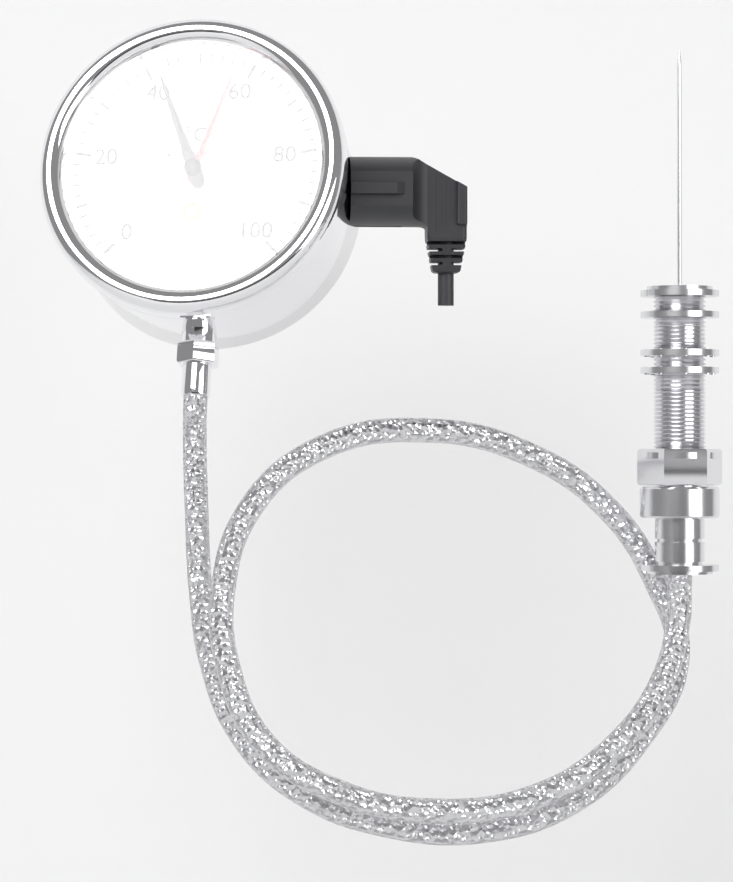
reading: 42 °C
